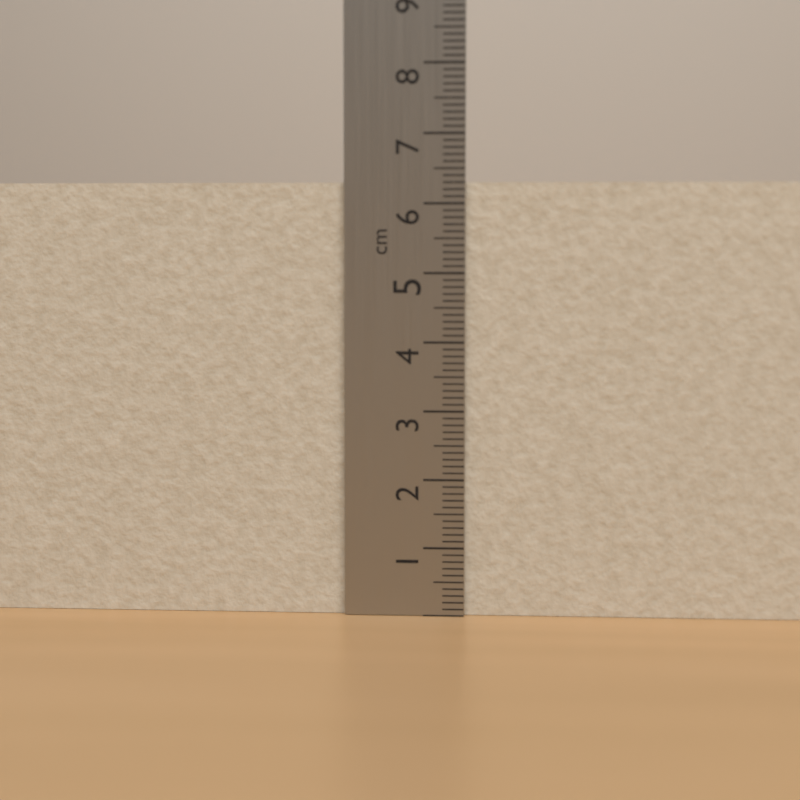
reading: 6.3 cm
